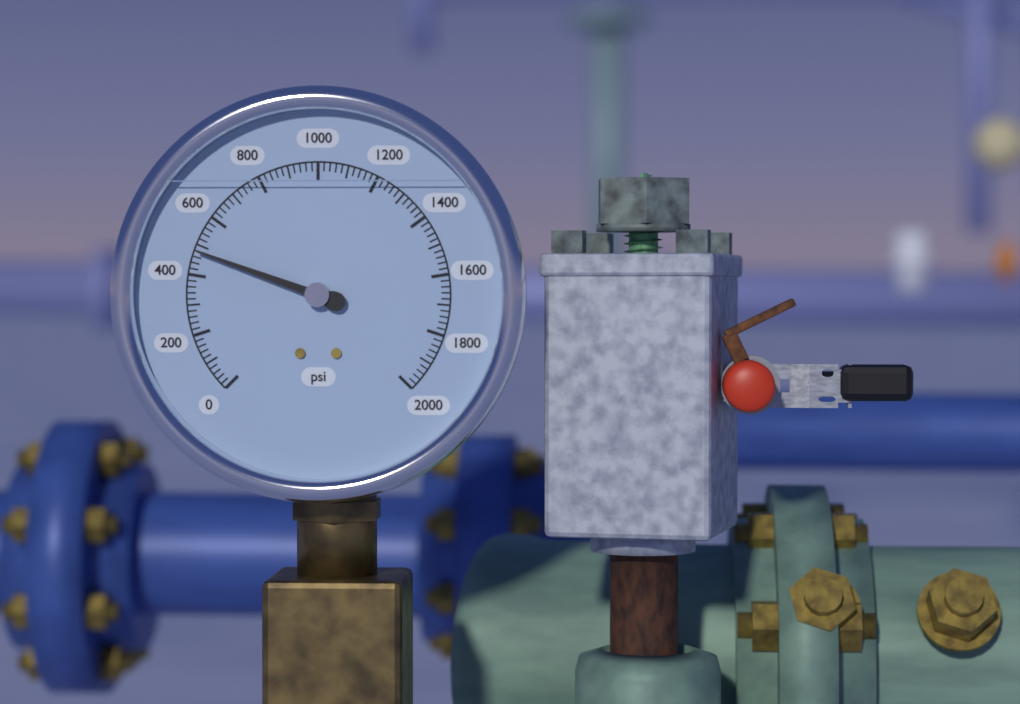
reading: 480 psi
